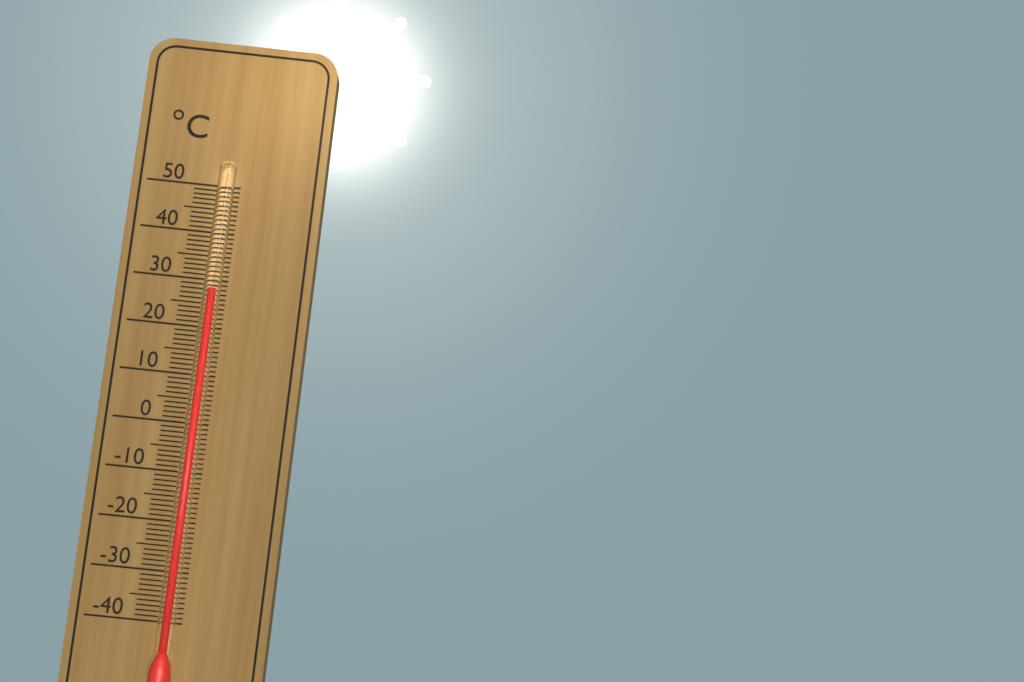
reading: 28 °C
